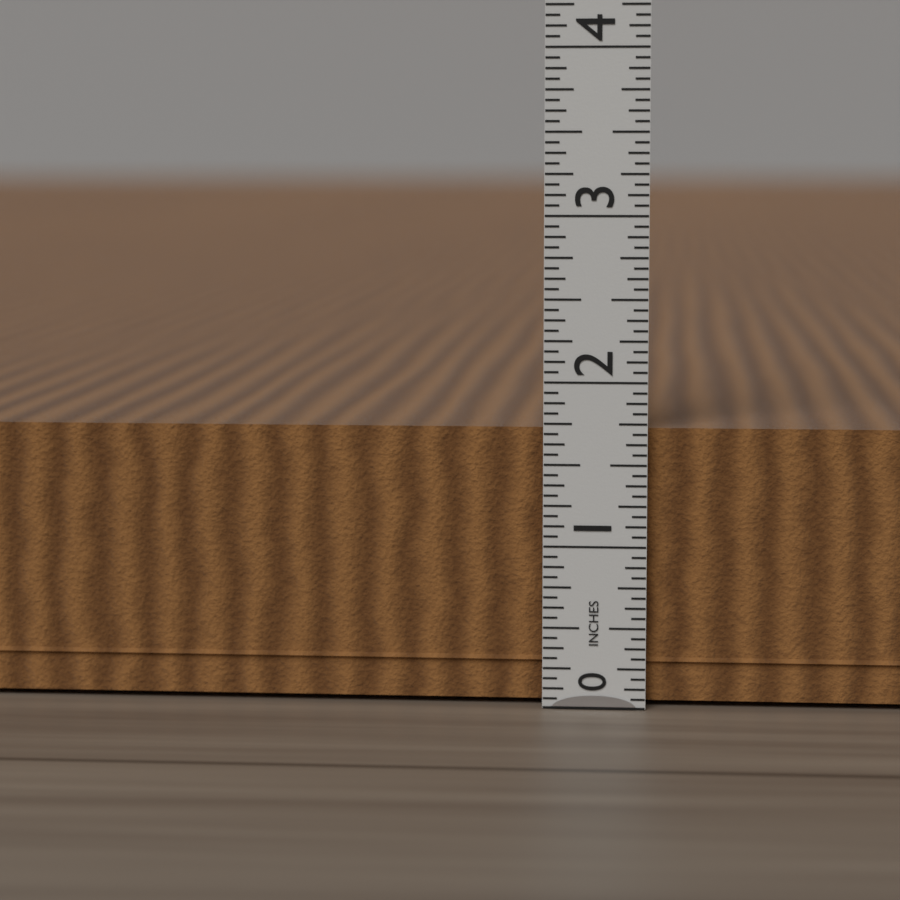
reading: 1.7500 in
